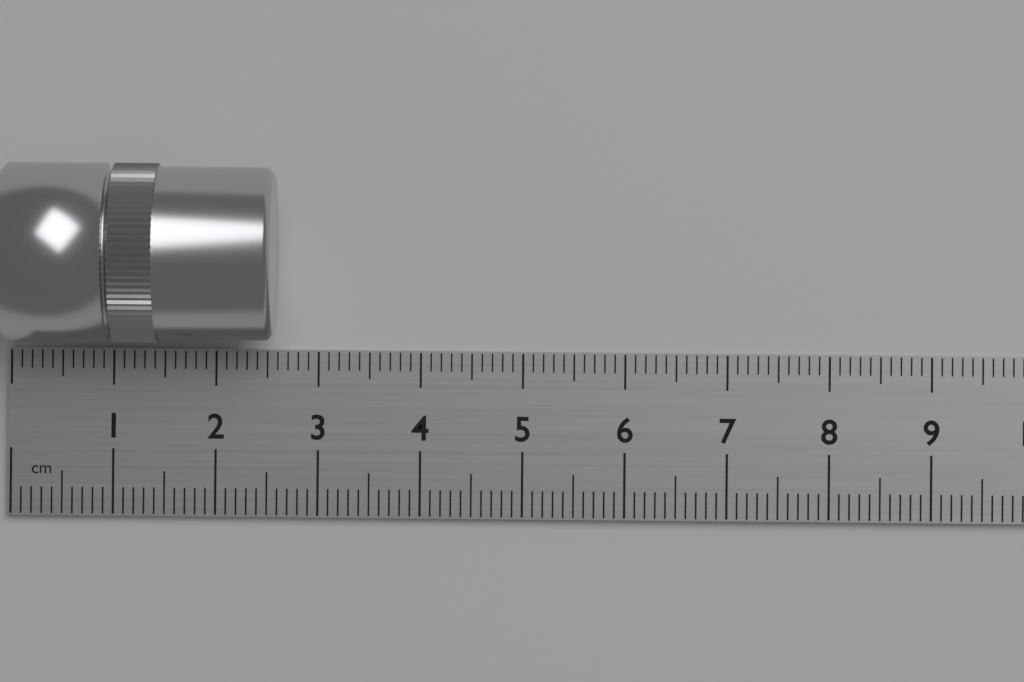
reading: 2.6 cm
